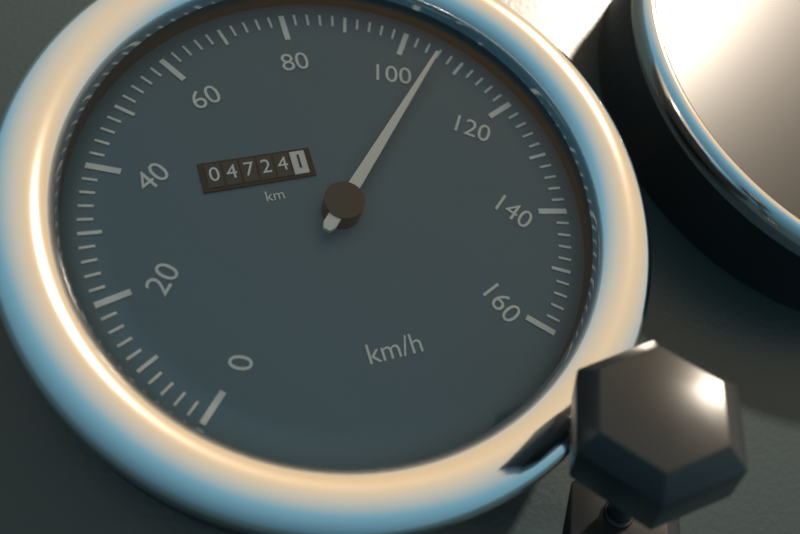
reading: 106 km/h
